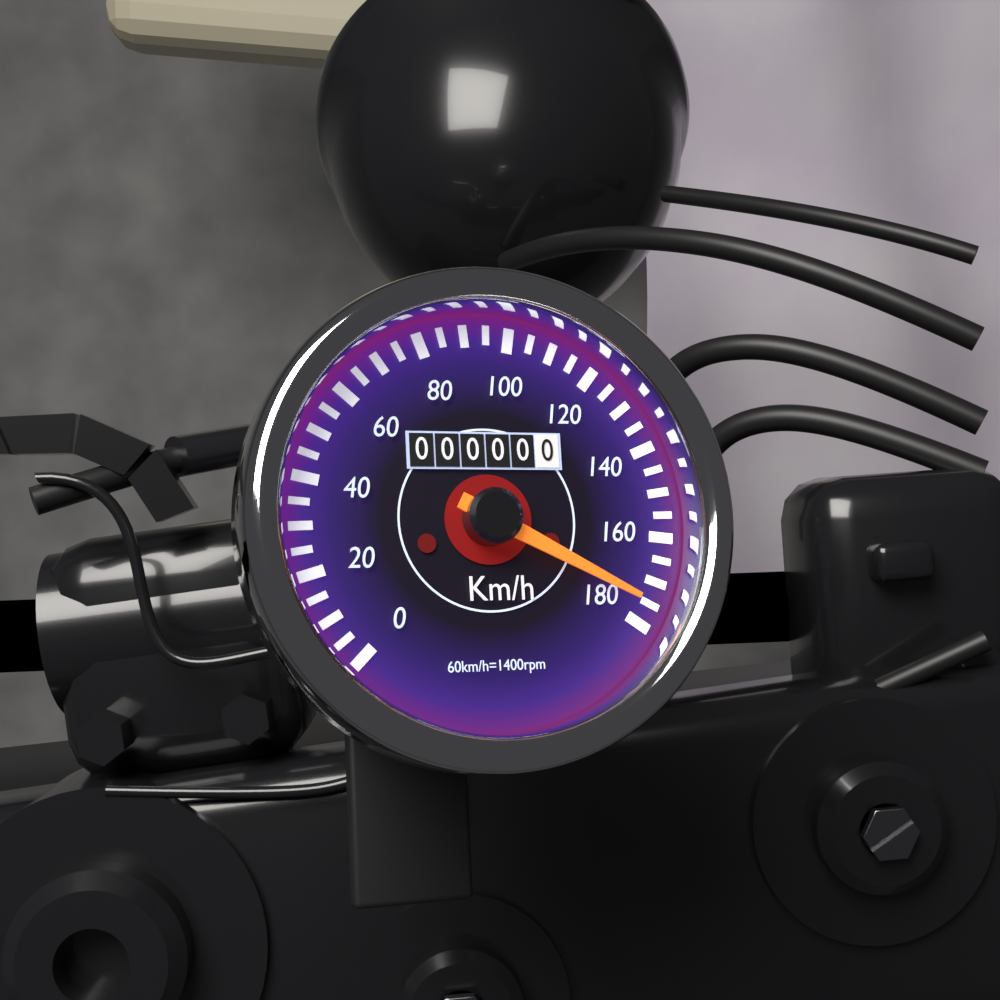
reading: 175 km/h
